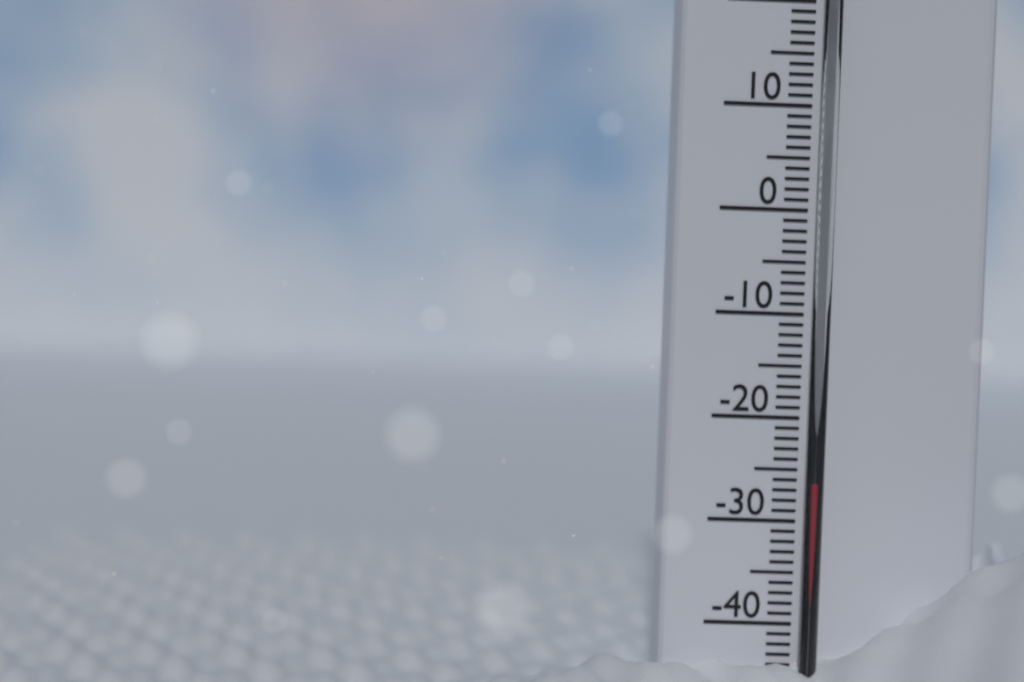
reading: -26 °C
